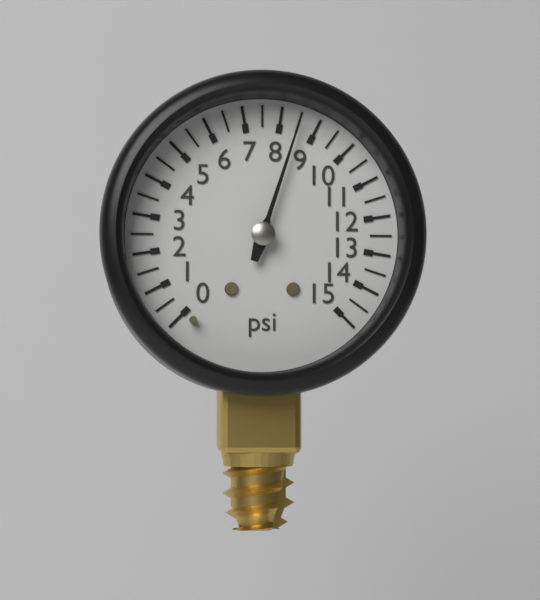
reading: 8.5 psi
